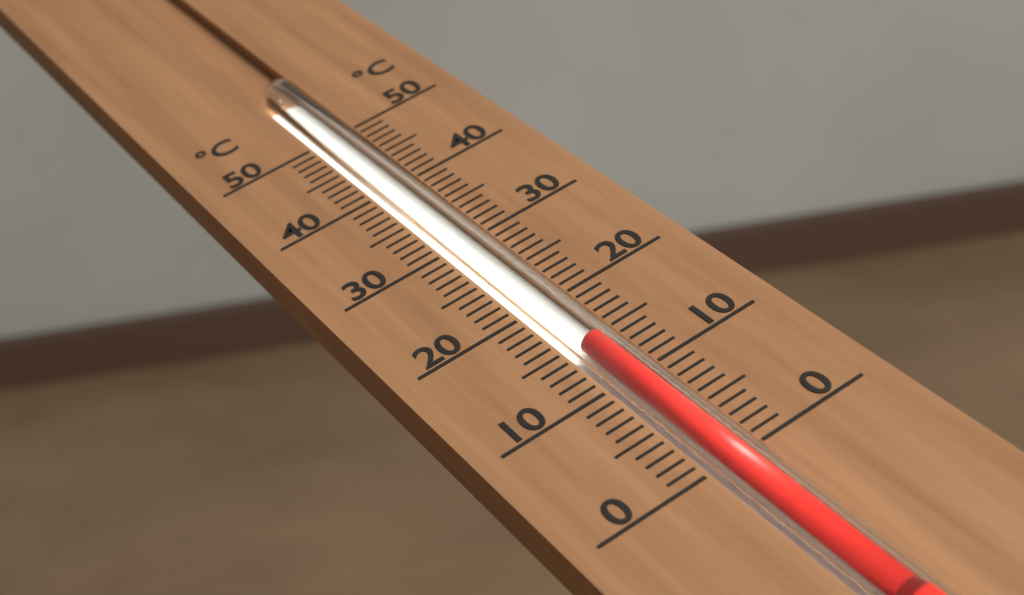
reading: 14 °C
